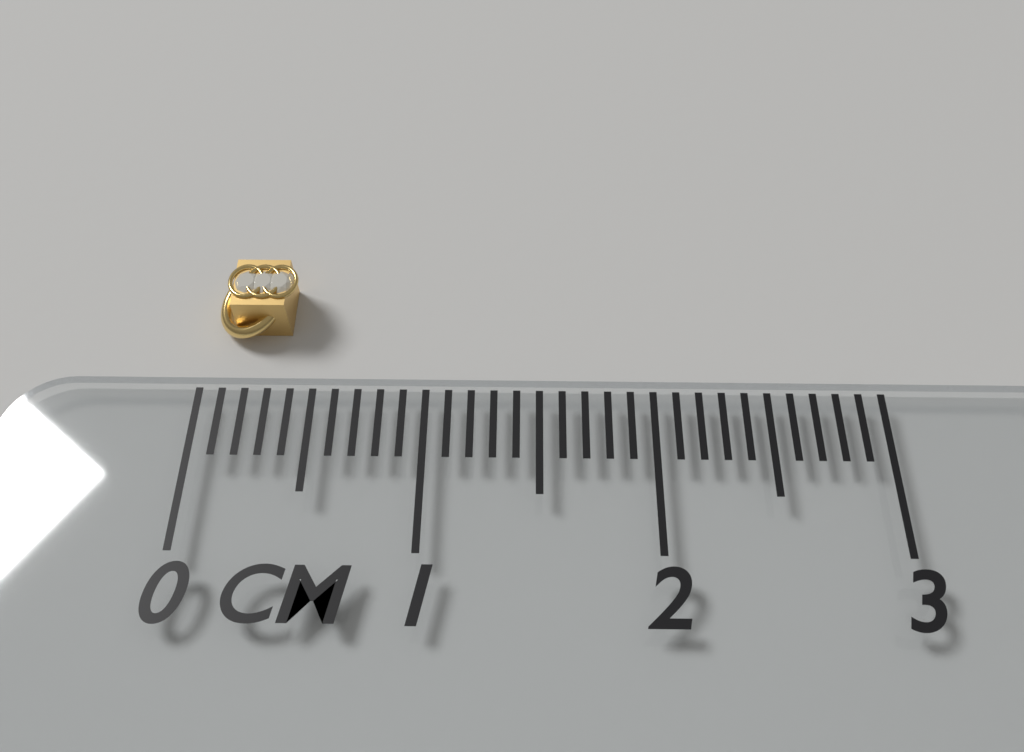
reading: 0.4 cm
